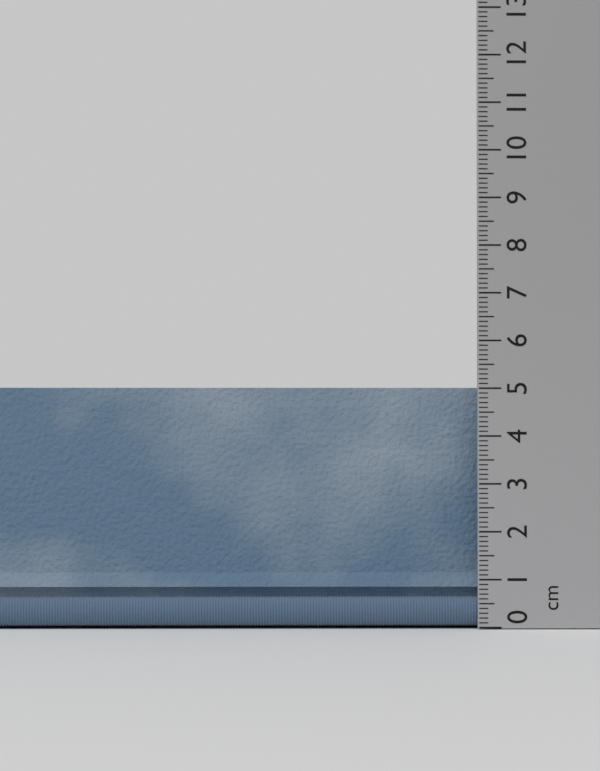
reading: 5.2 cm
